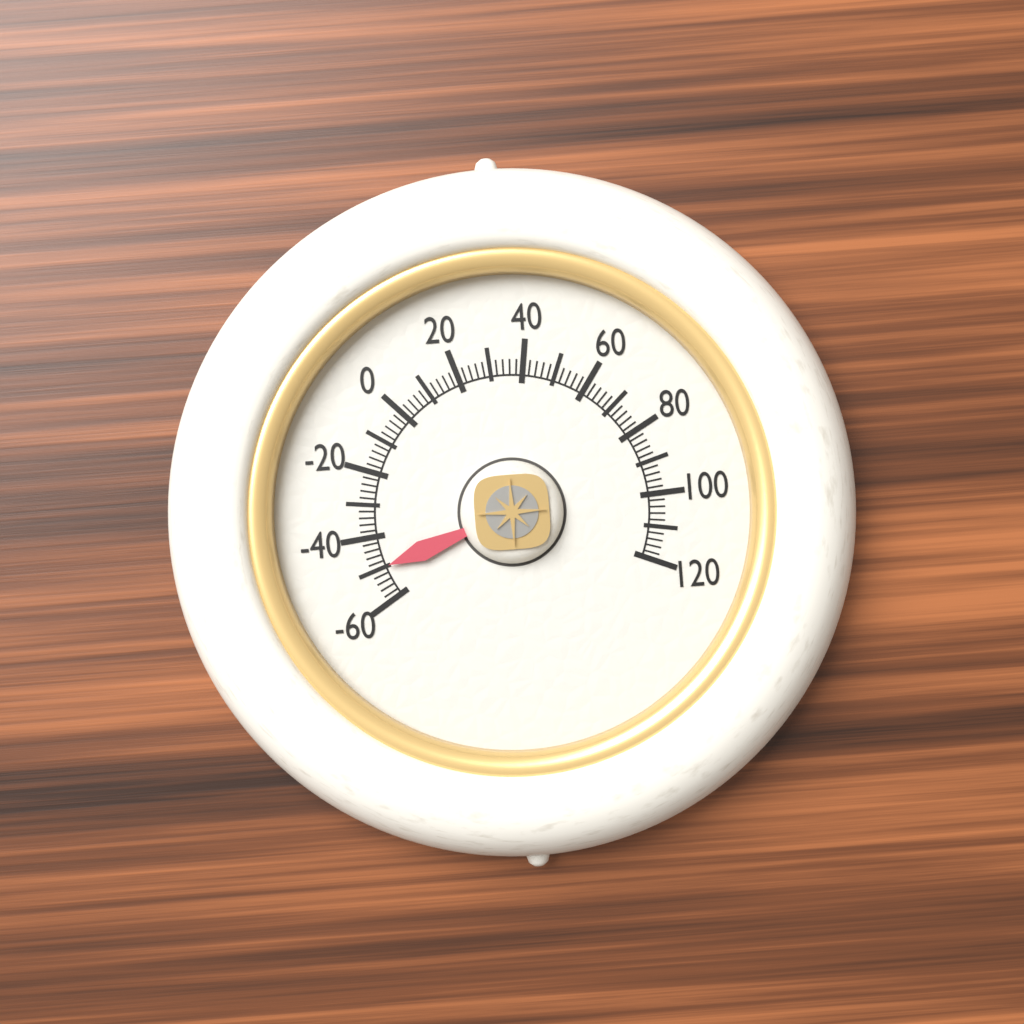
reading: -50 (no unit)
